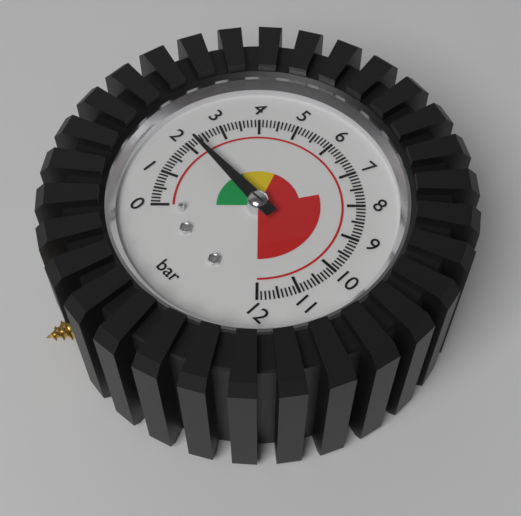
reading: 2.2 bar
